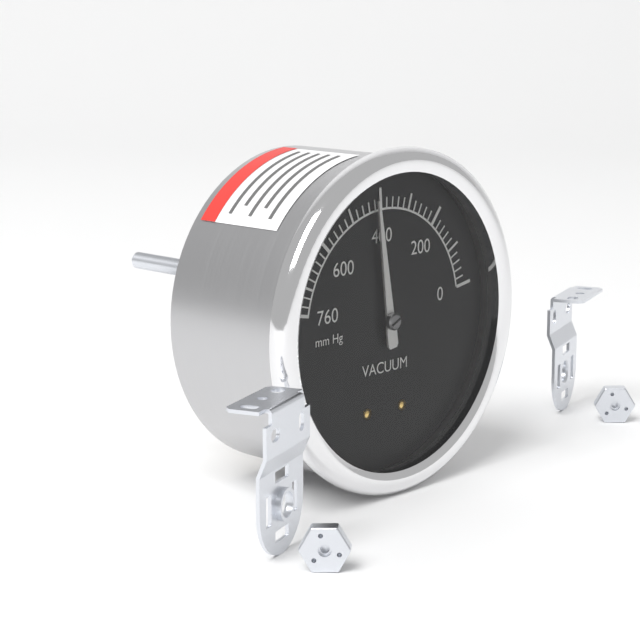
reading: 420 mm Hg
